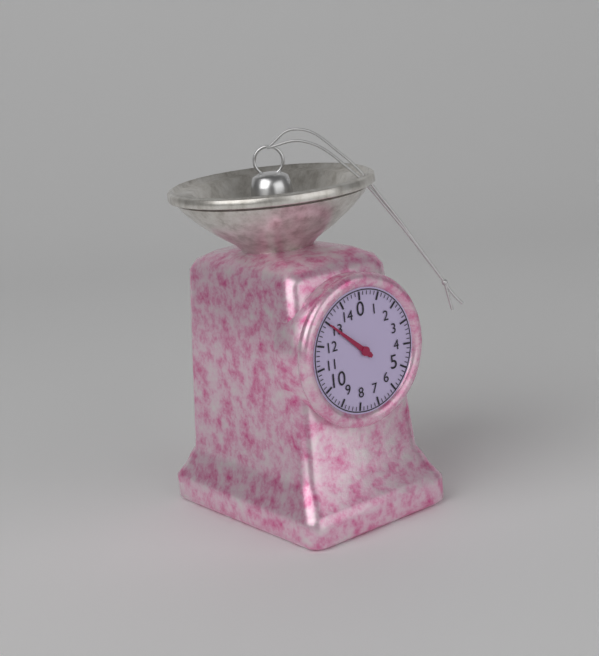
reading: 13.0 (no unit)
